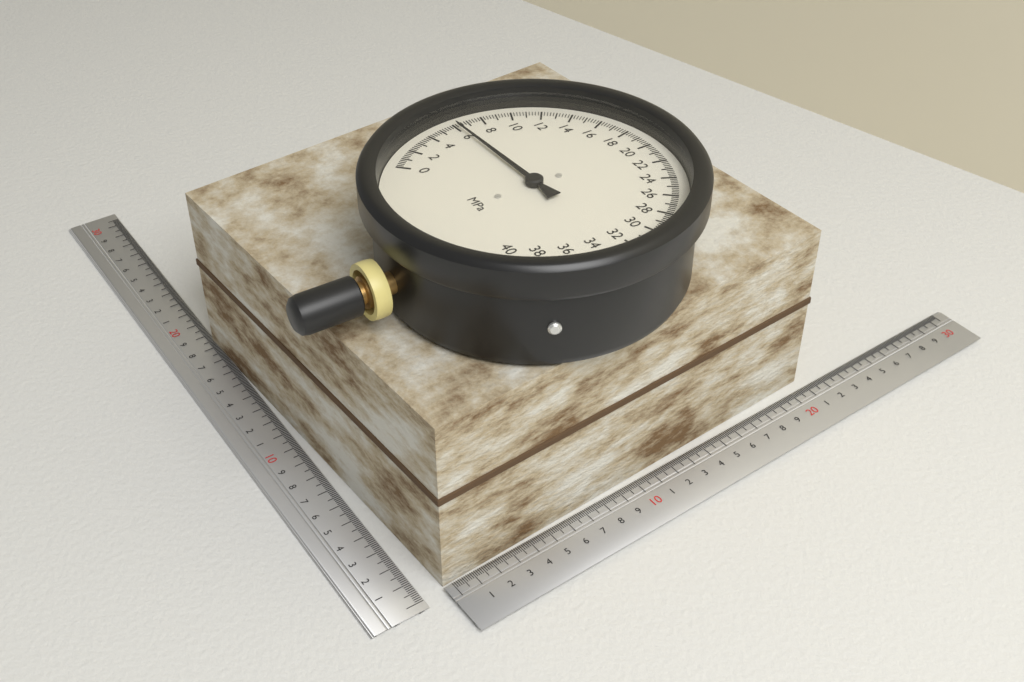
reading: 6.2 MPa
